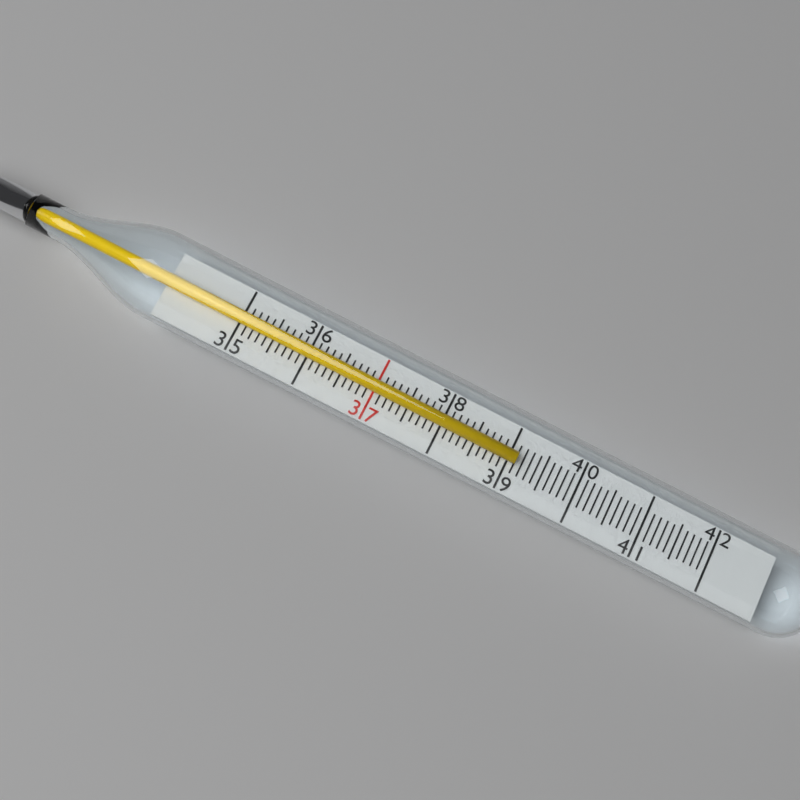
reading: 39.1 (no unit)
